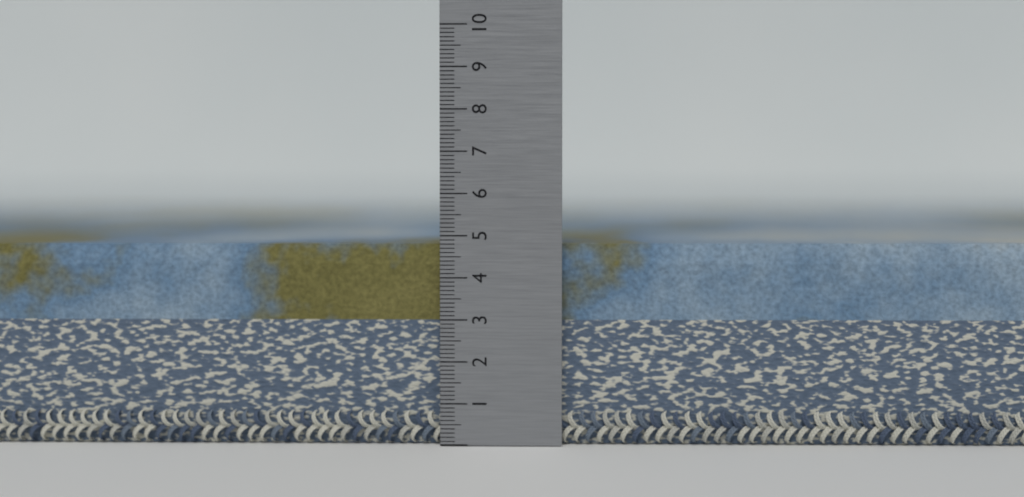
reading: 4.8 (no unit)
